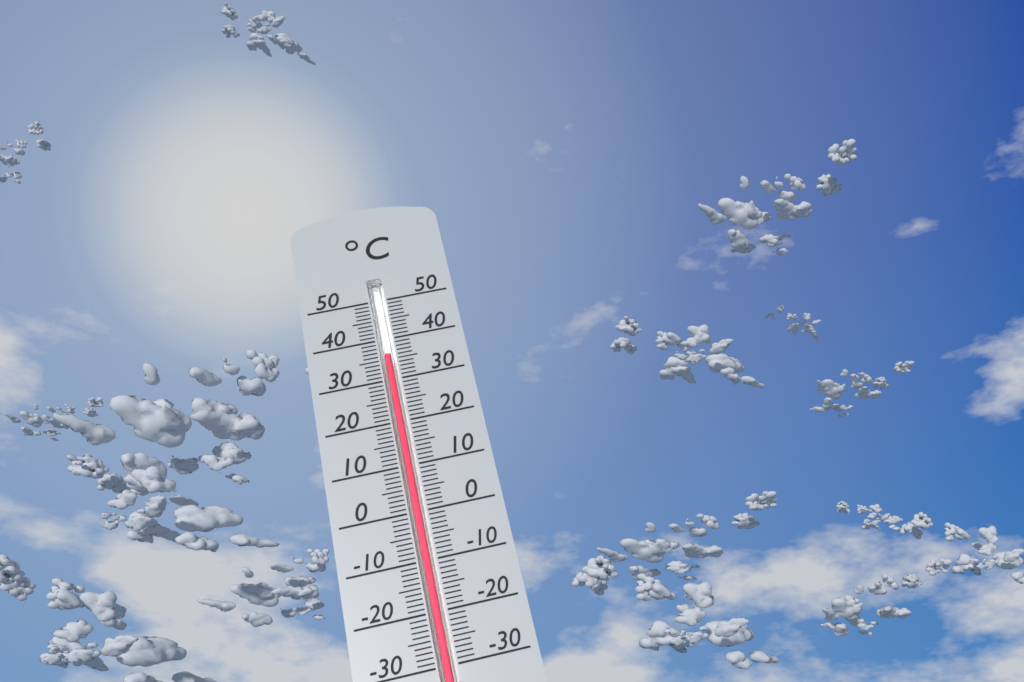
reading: 36 °C
